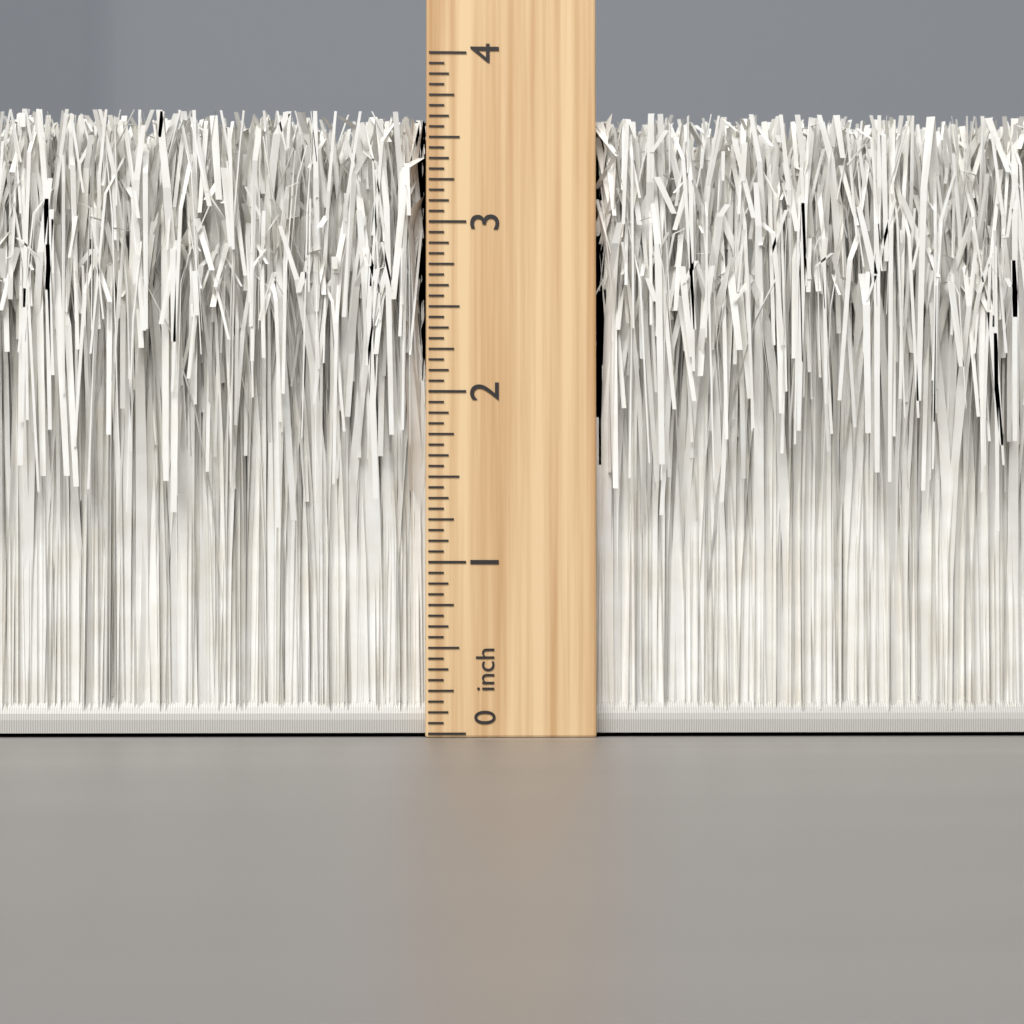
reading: 3.6250 inch
